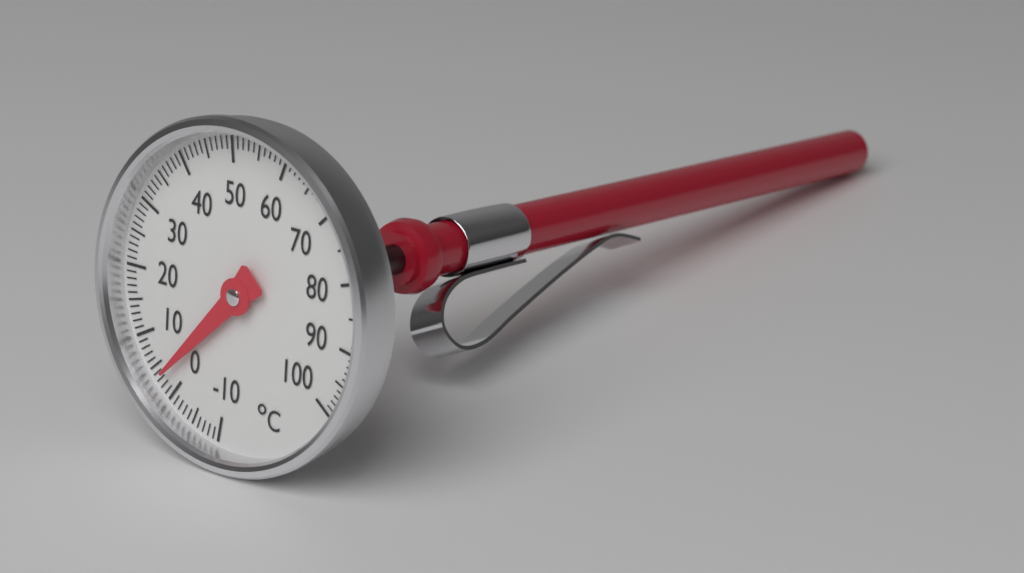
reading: 3 °C
